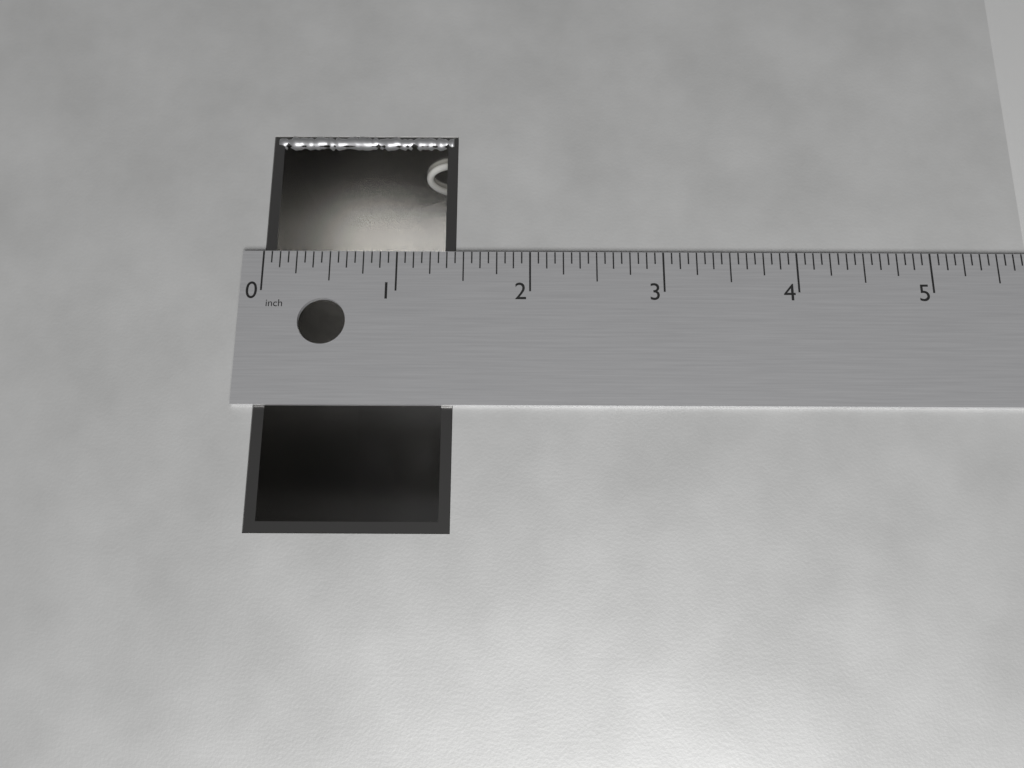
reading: 1.4375 in
